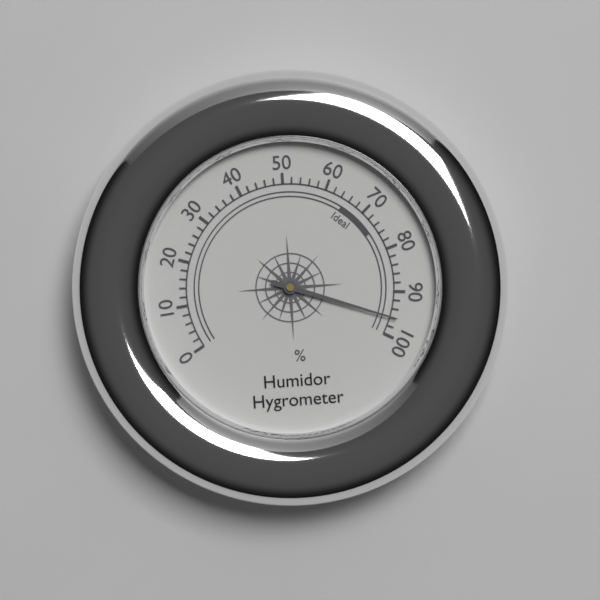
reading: 96 %
